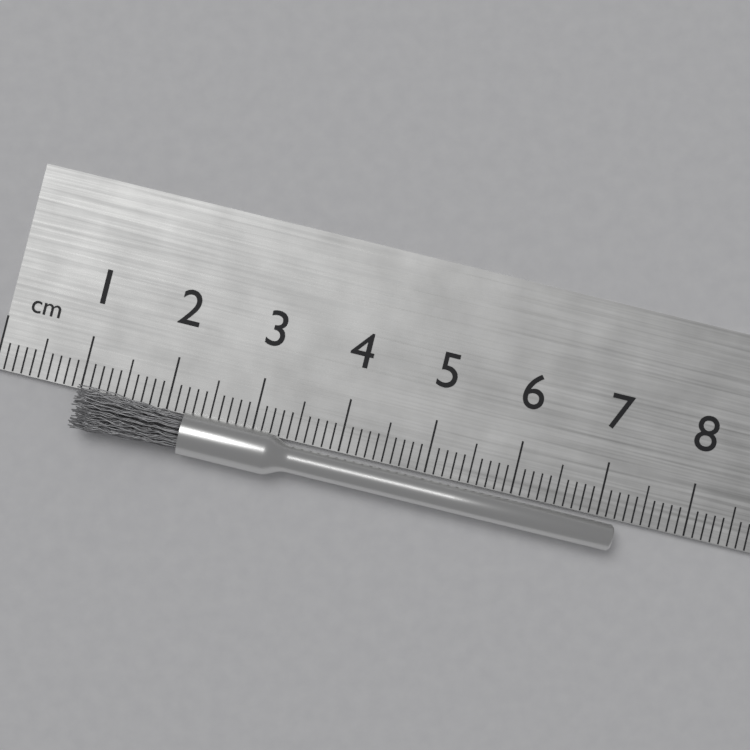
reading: 7.2 cm
